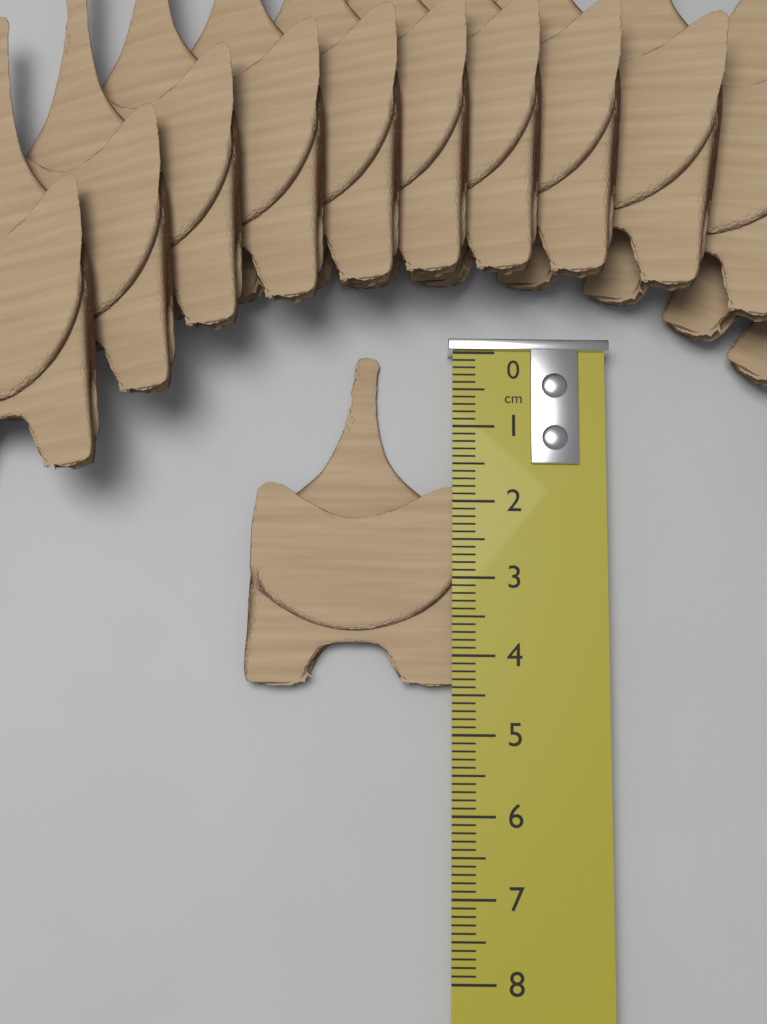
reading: 4.4 cm
